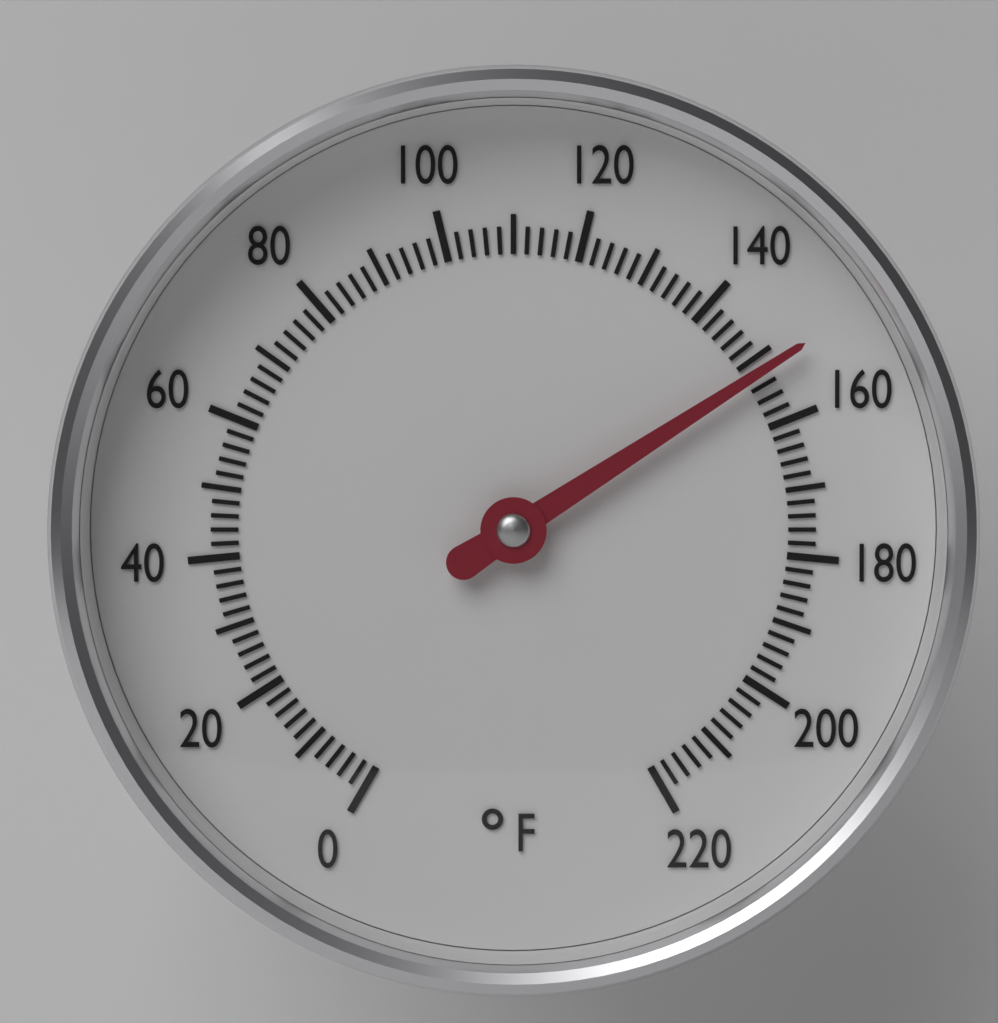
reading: 152 °F
